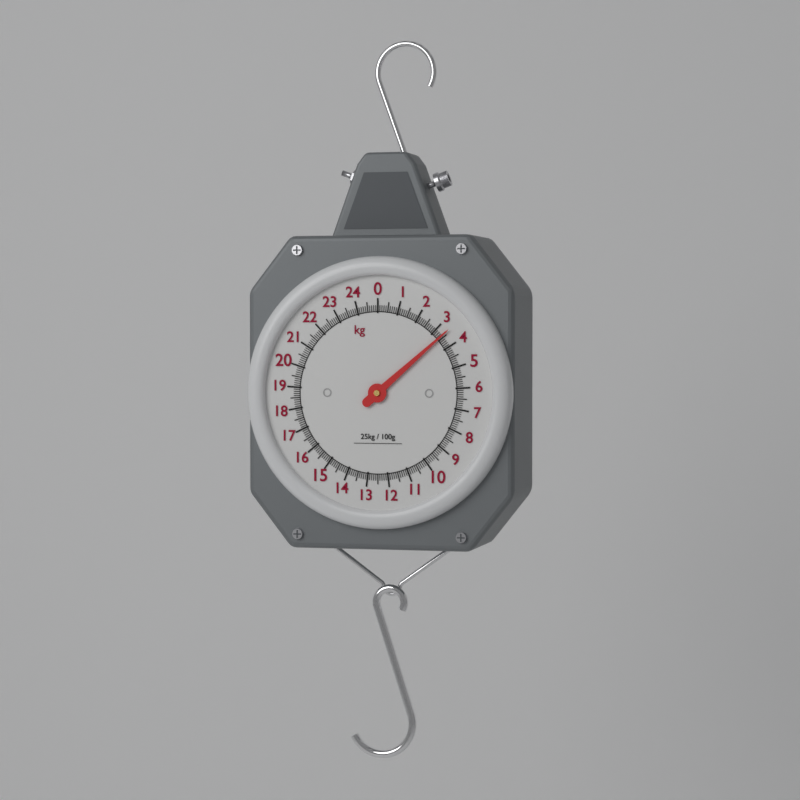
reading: 3.4 kg
